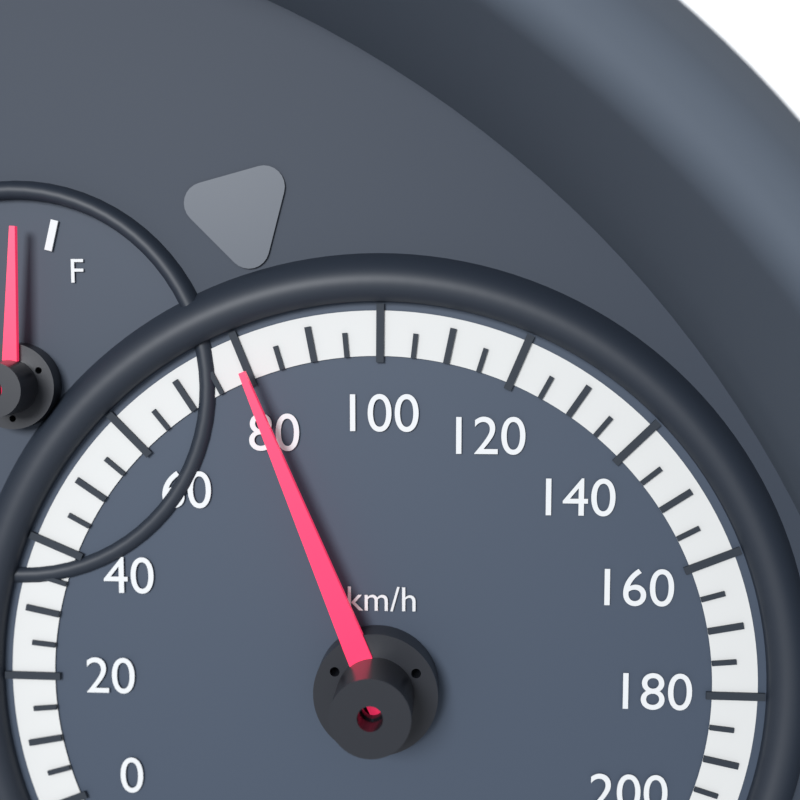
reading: 80 km/h
